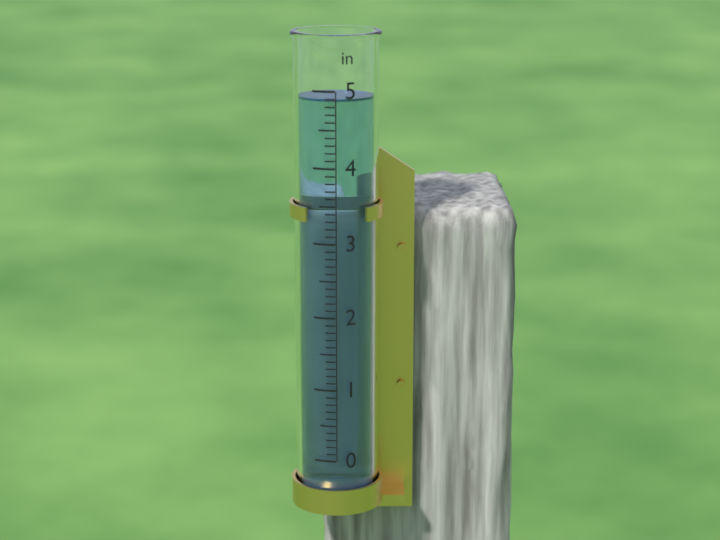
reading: 4.9 in
